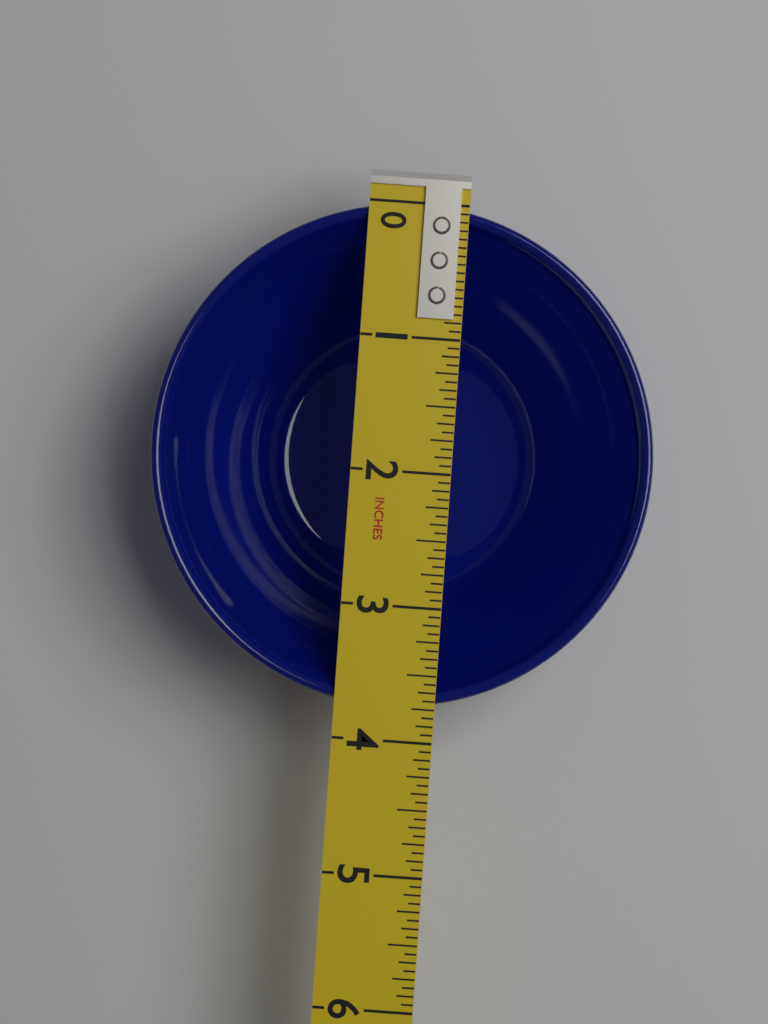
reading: 3.7500 in
